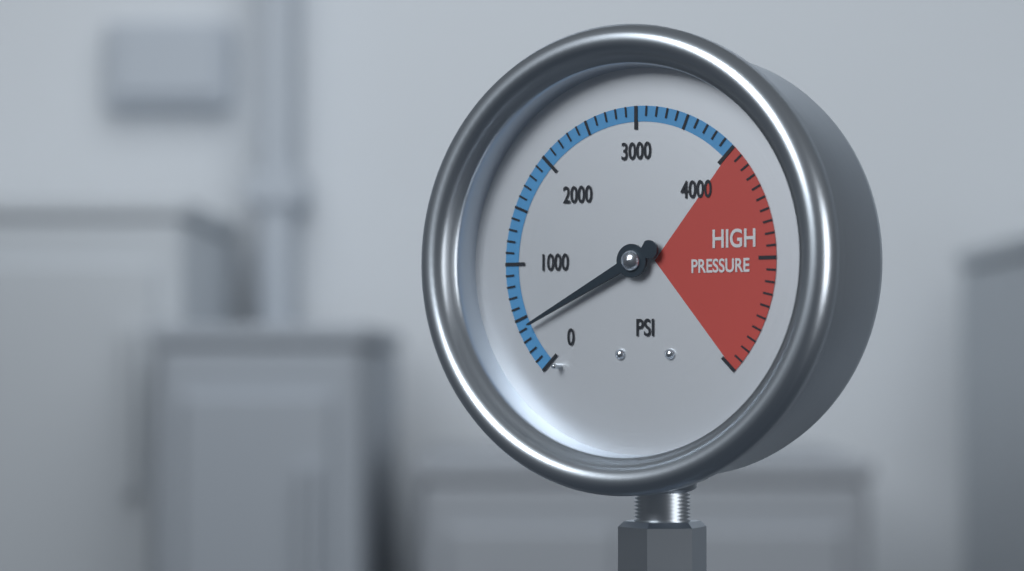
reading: 400 psi
